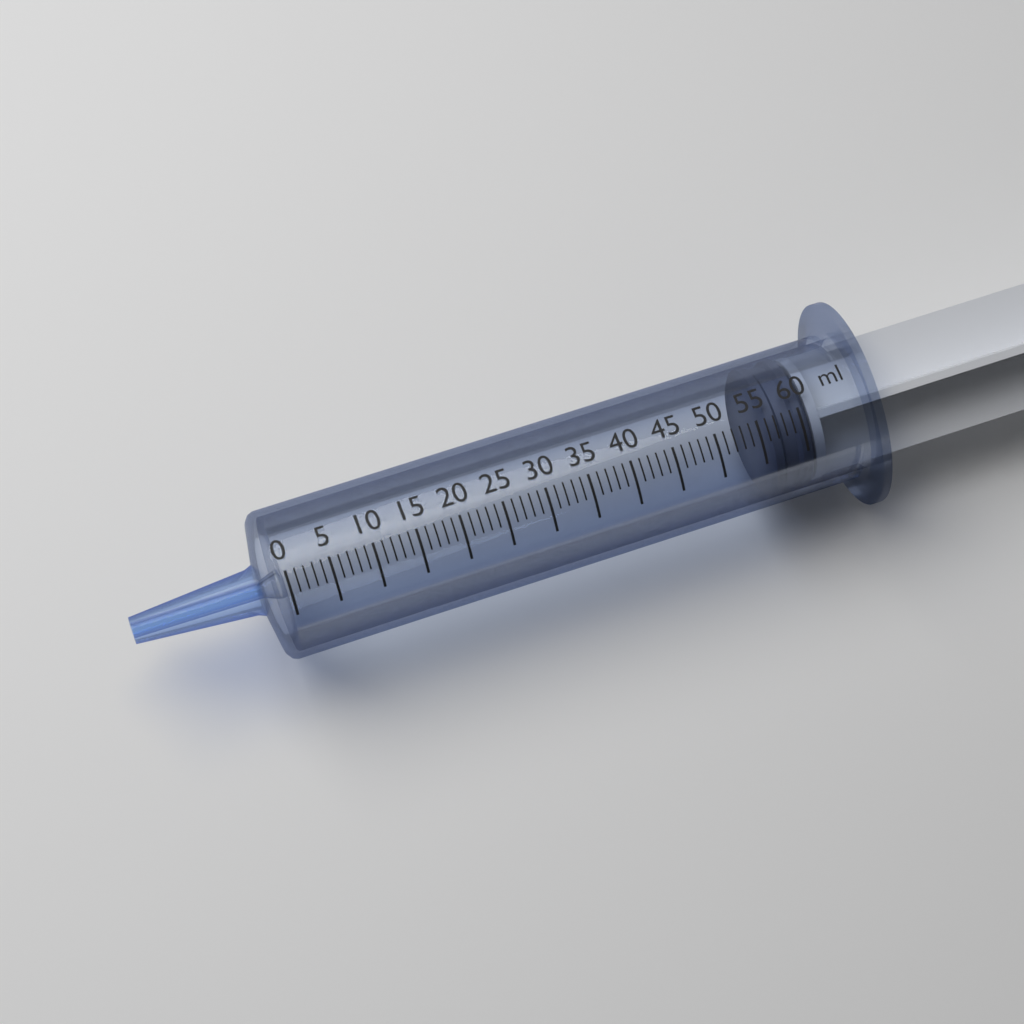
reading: 56 ml
